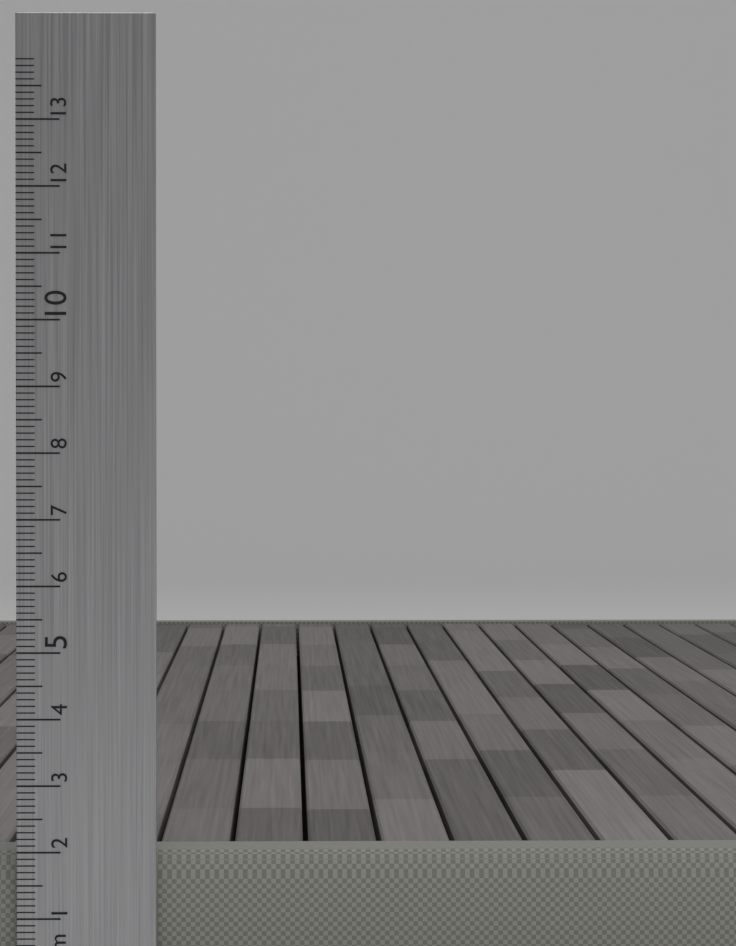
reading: 2.0 cm
